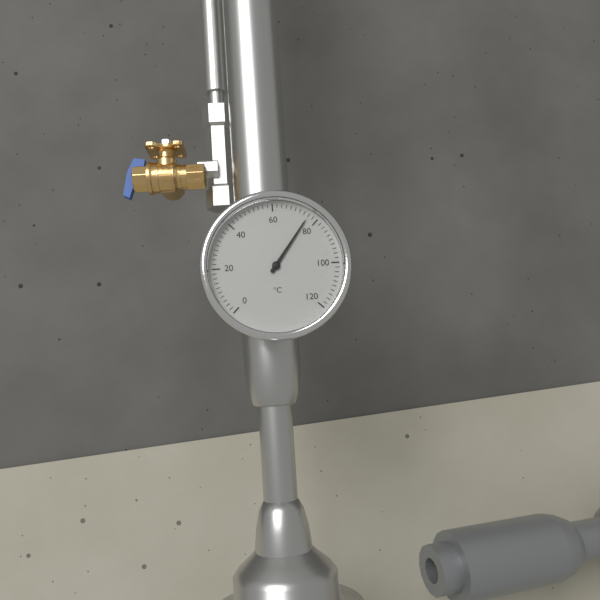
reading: 76 °C
